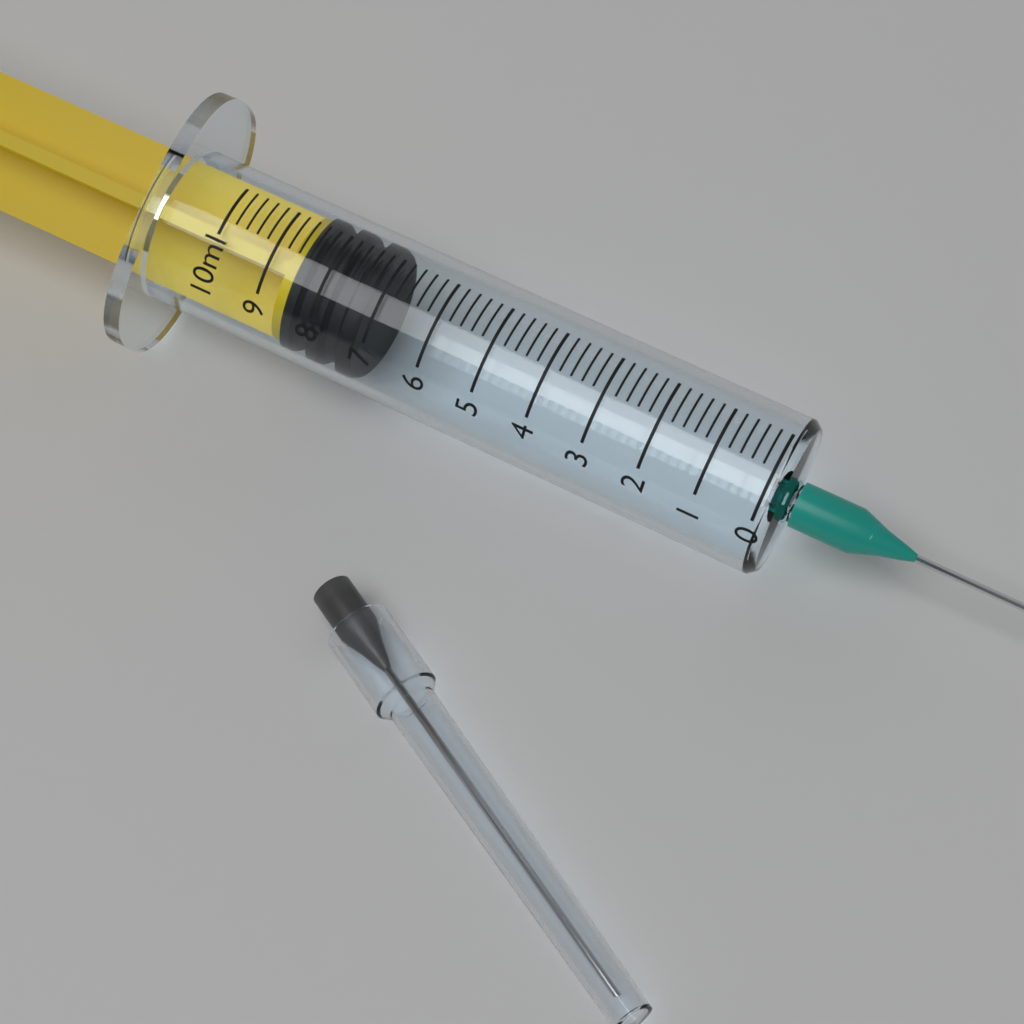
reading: 7.2 ml
